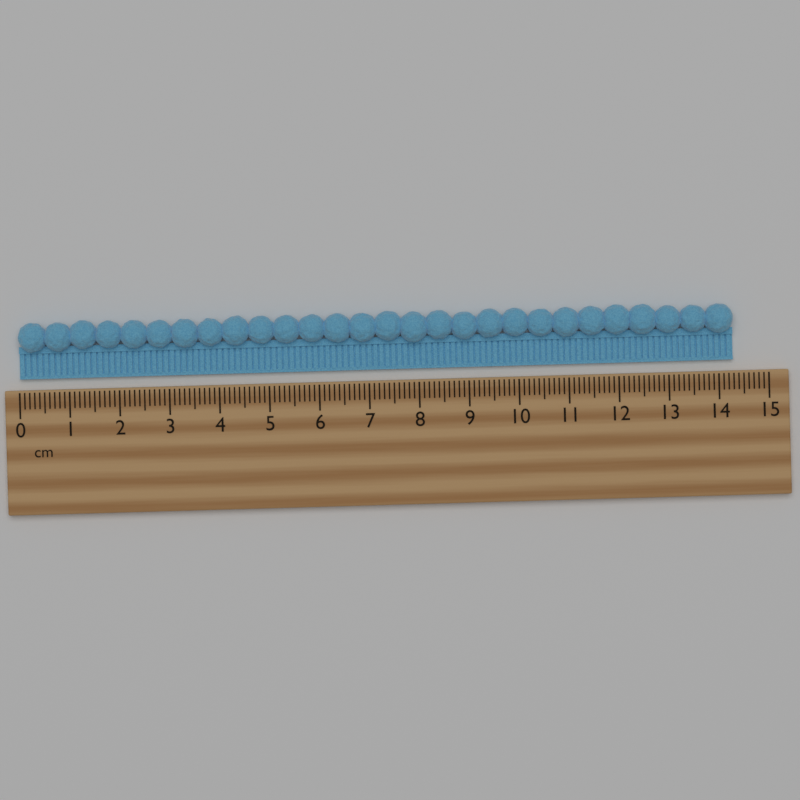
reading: 14.3 cm
